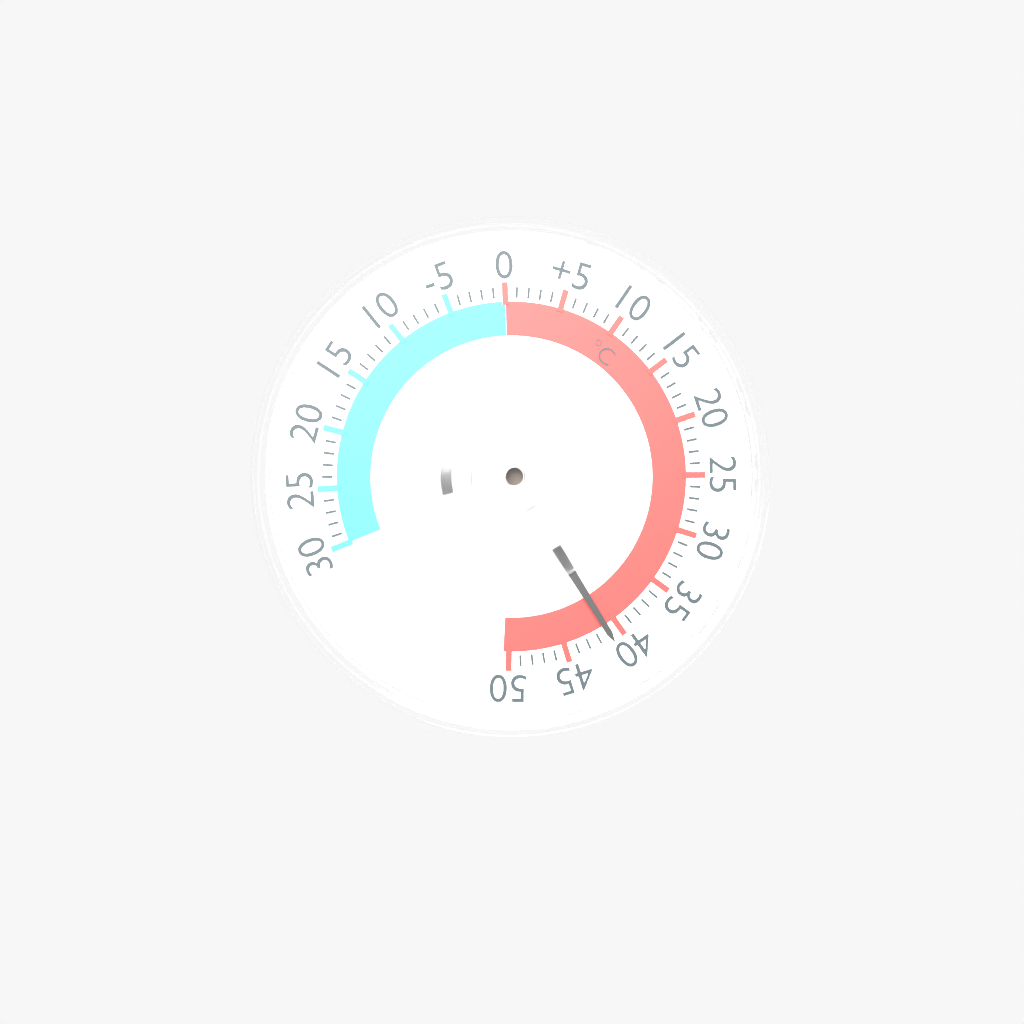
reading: 41 °C
